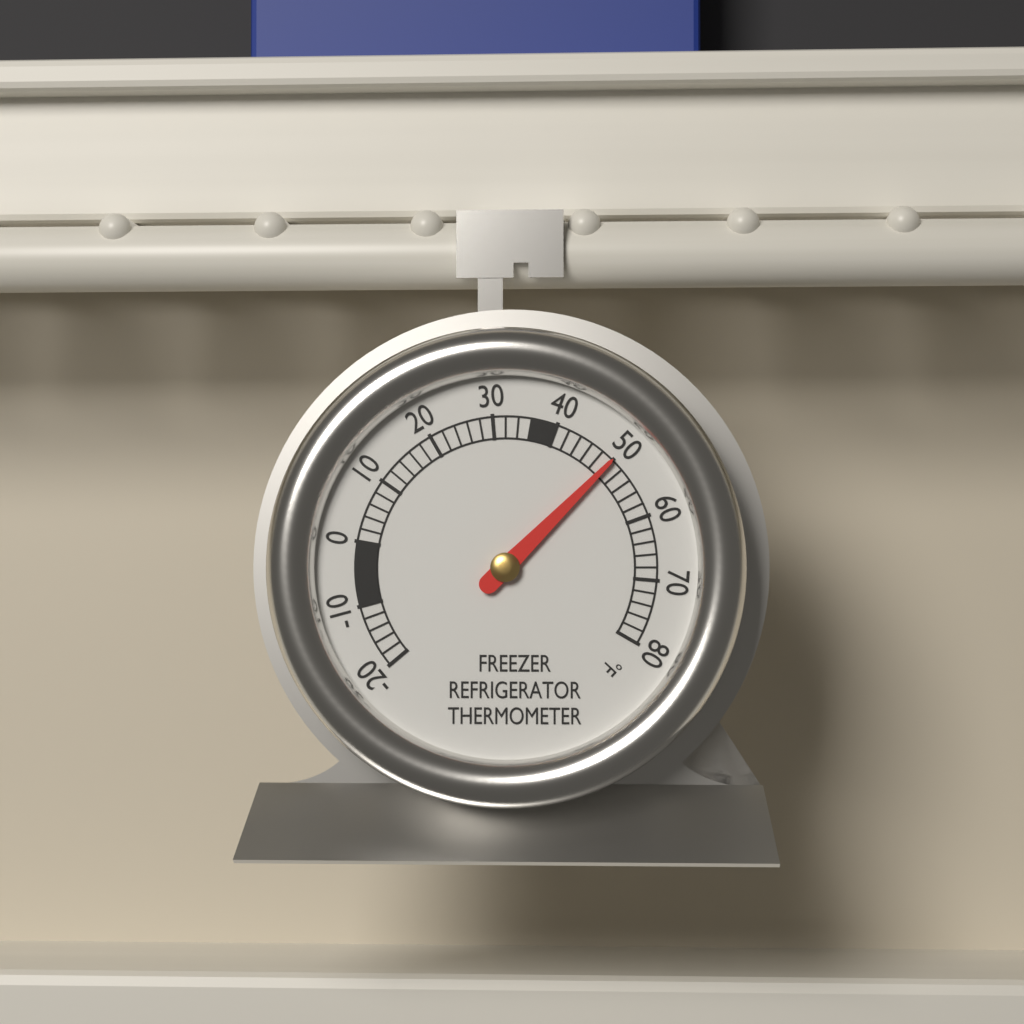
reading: 50 °F
